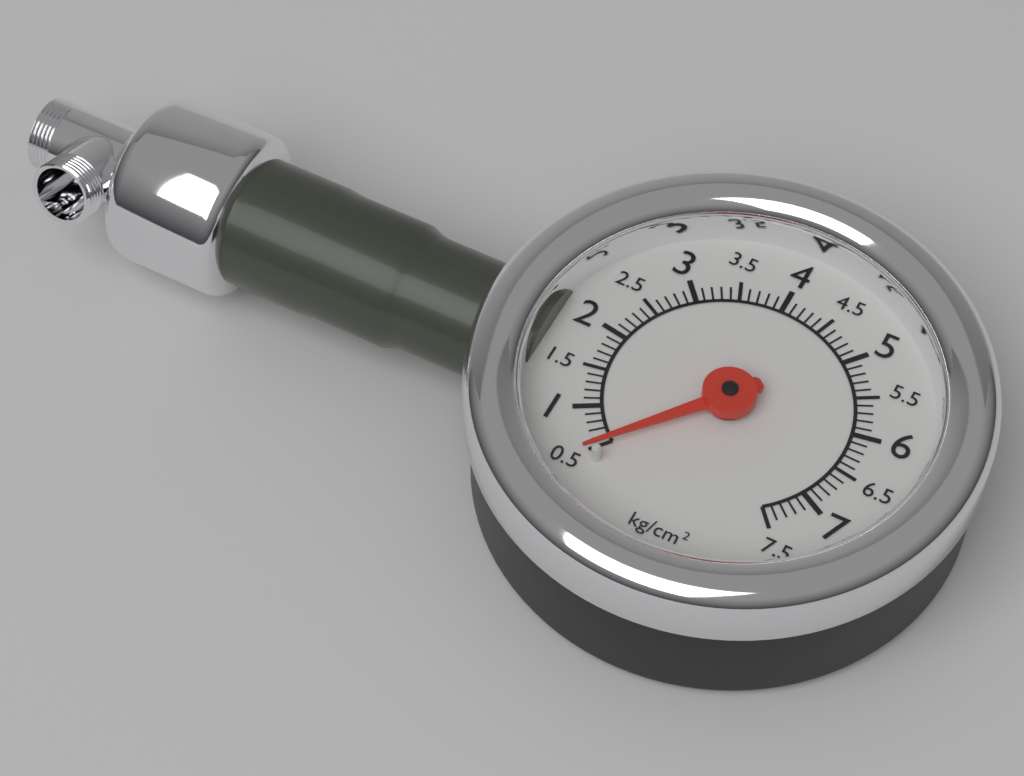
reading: 0.5 kg/cm²
